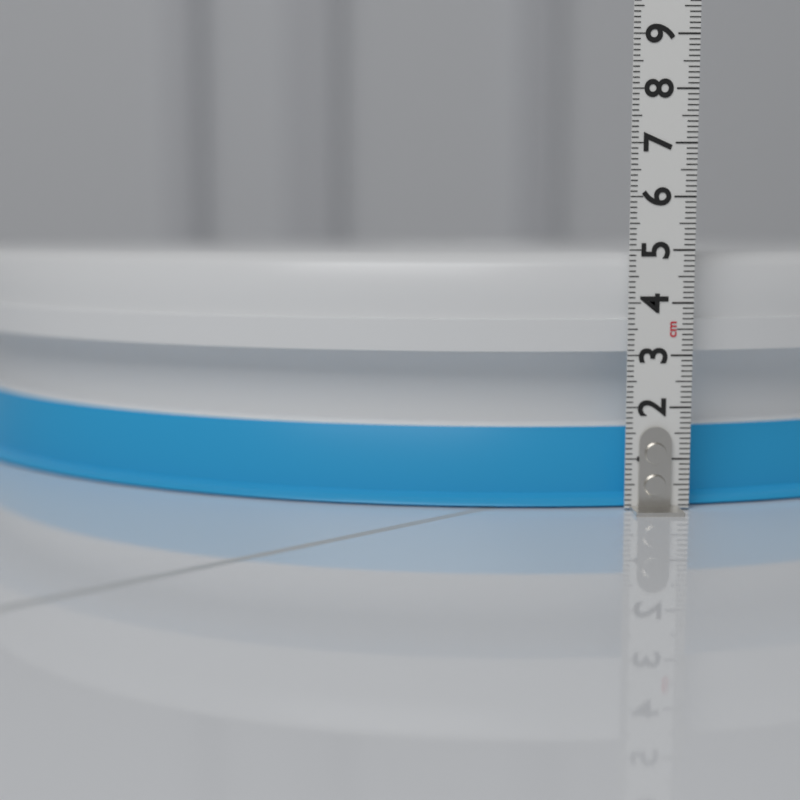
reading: 5.0 cm
